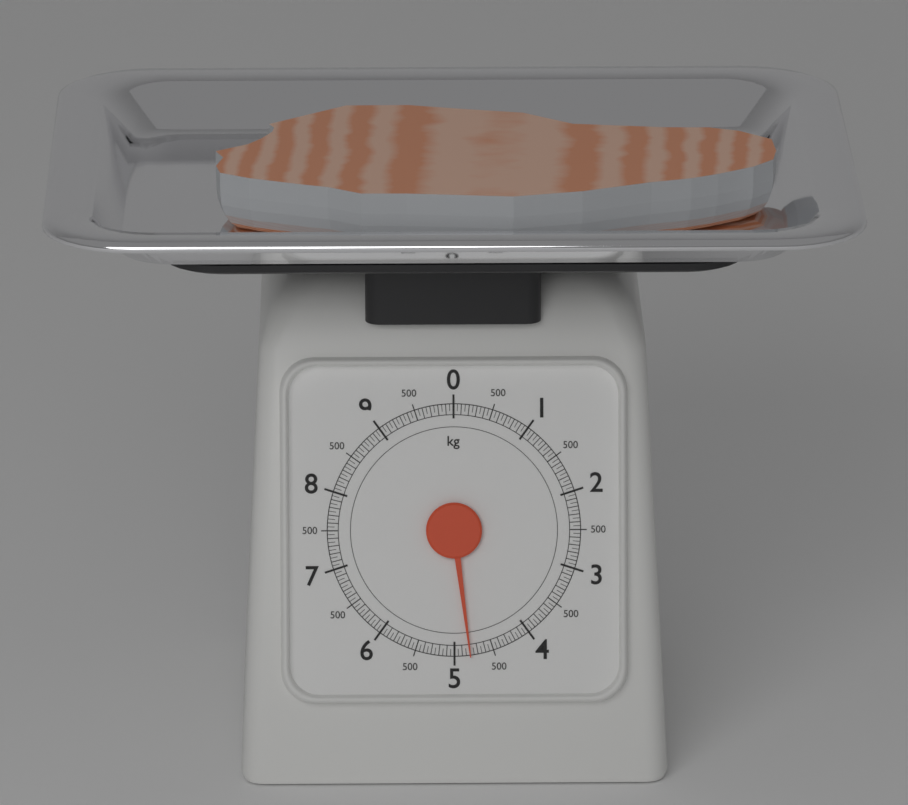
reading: 4.80 kg
